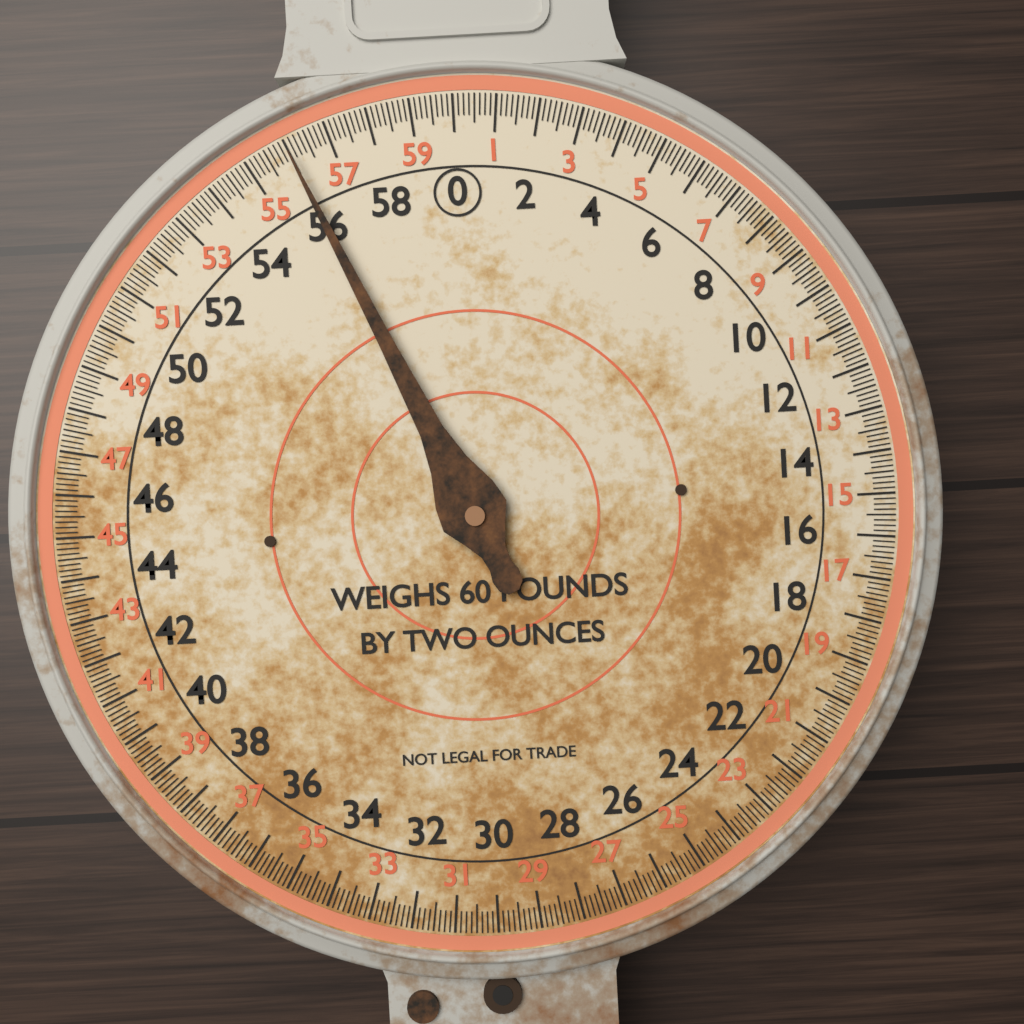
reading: 56.000 lb
